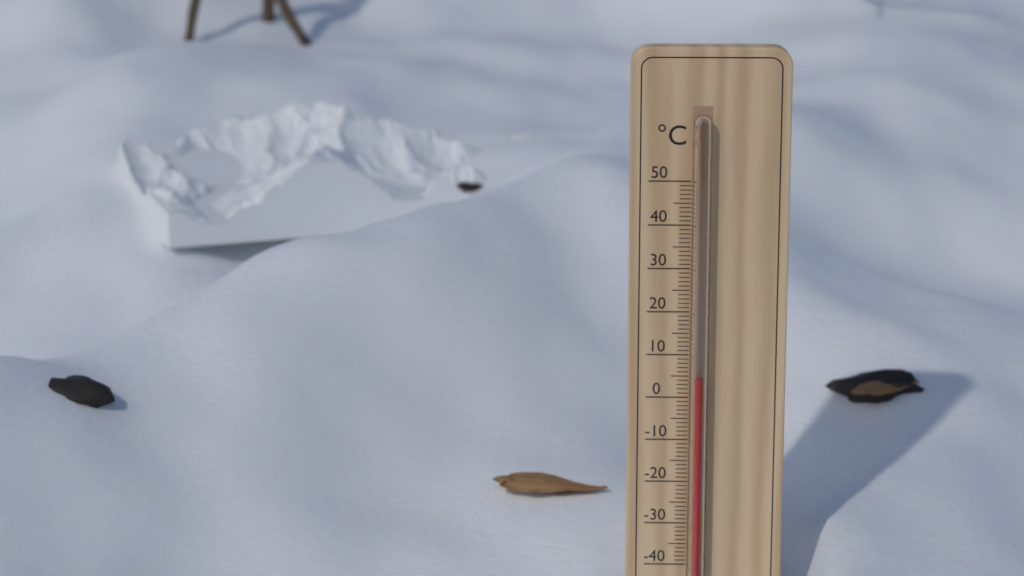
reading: 5 °C
